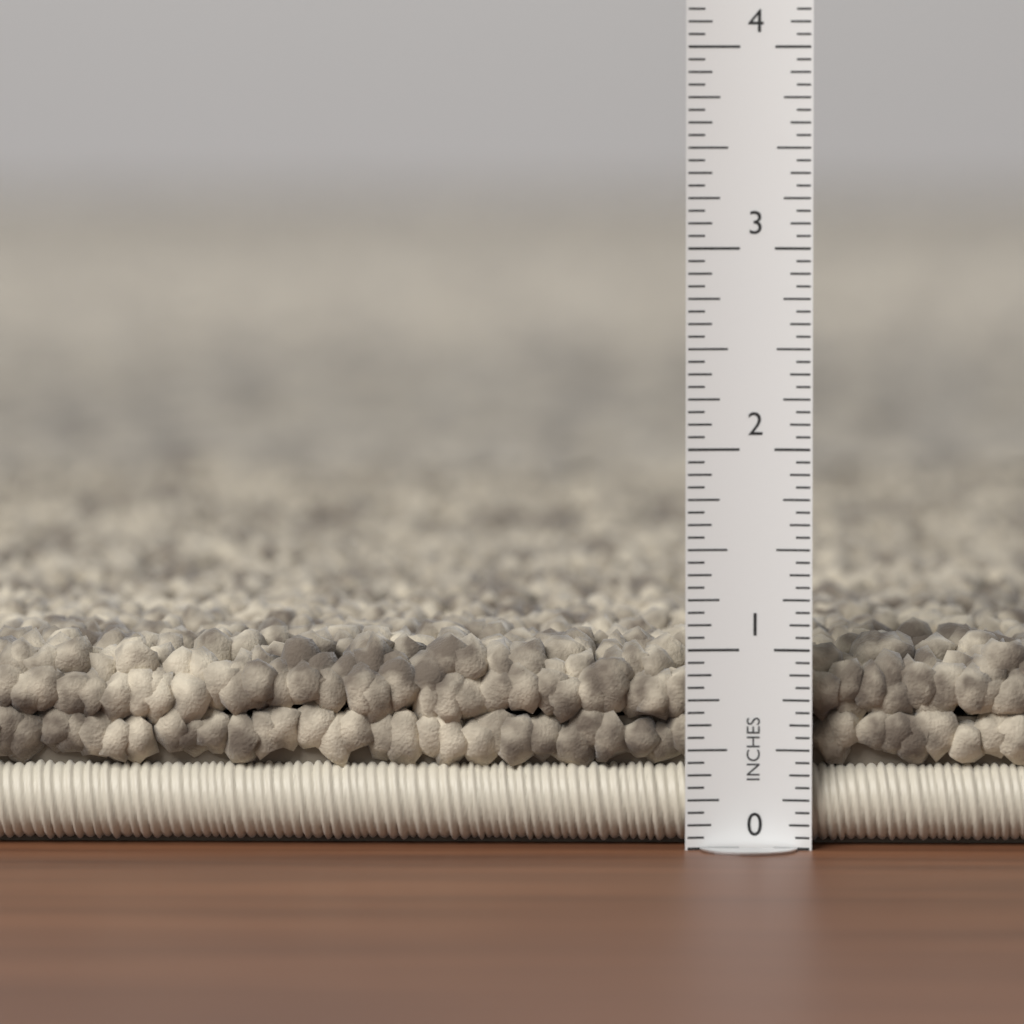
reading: 1.0625 in
